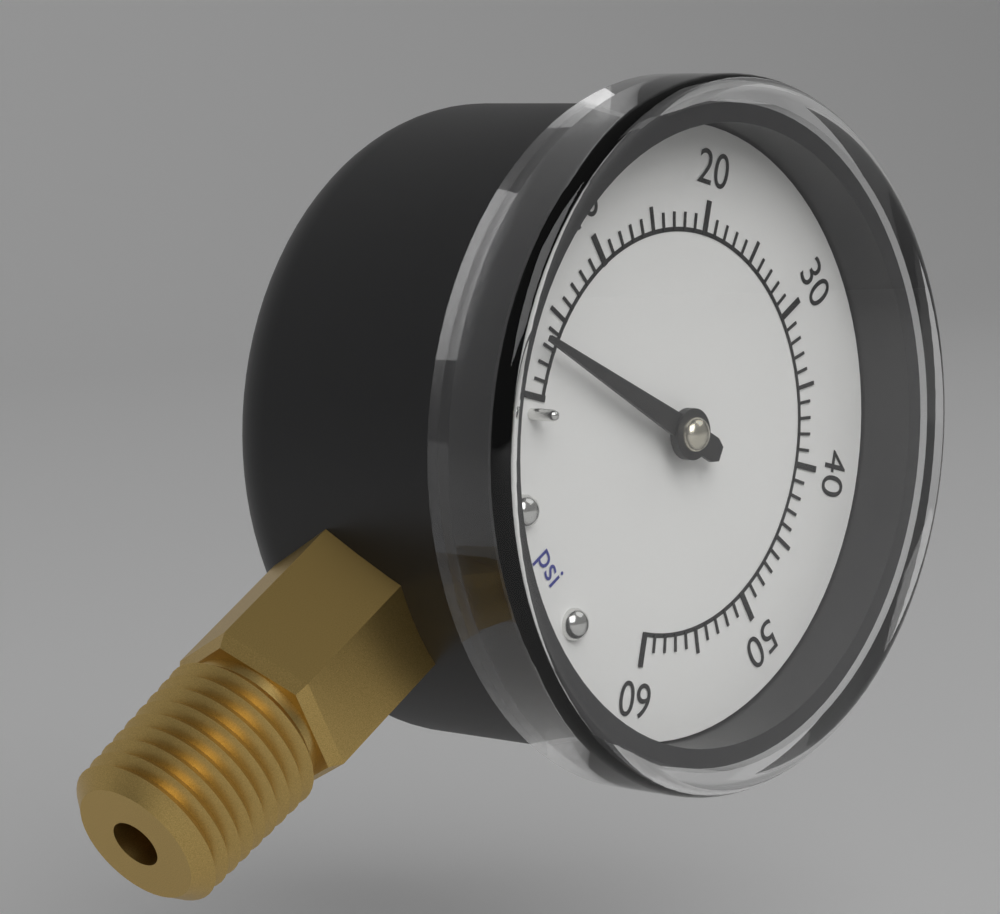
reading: 3 psi
